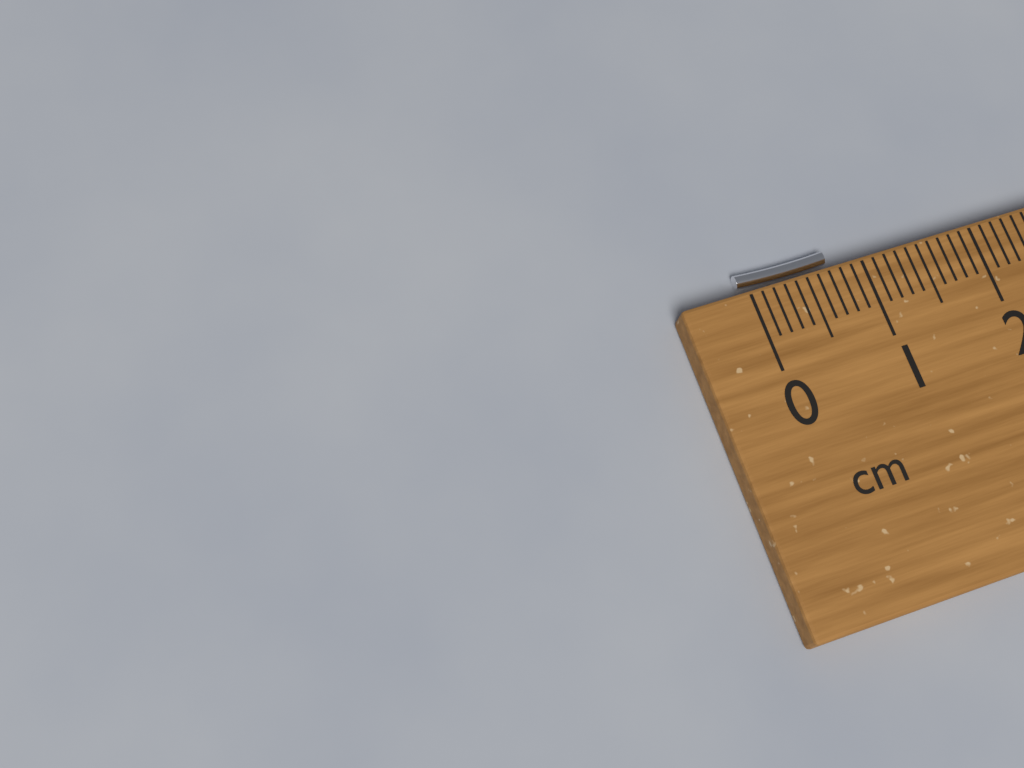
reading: 0.8 cm
